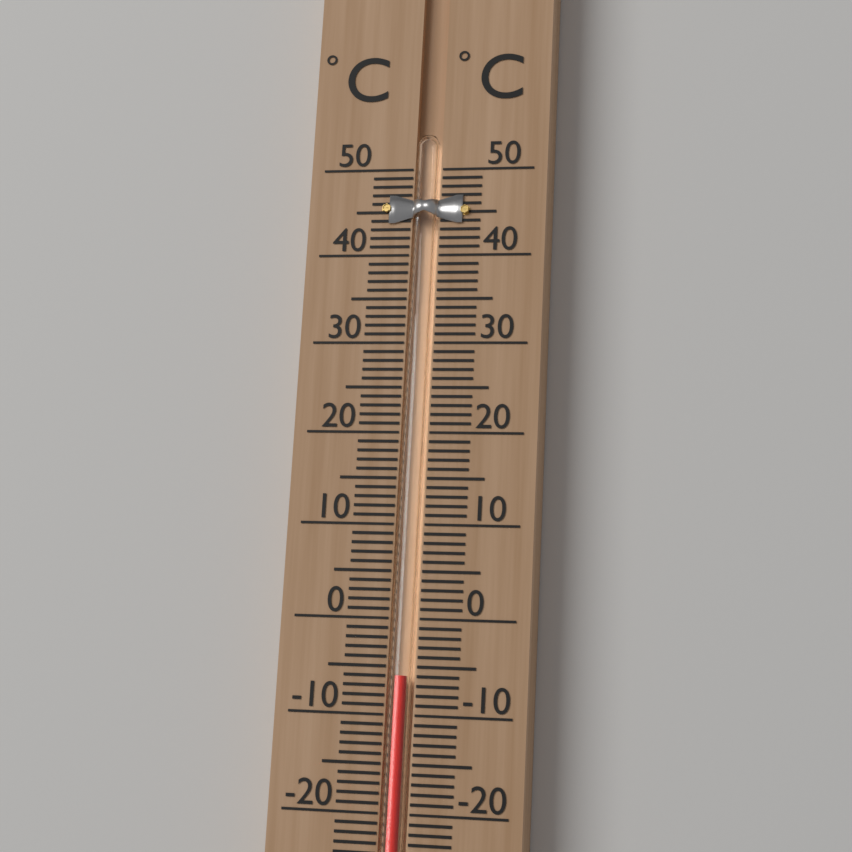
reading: -6 °C
